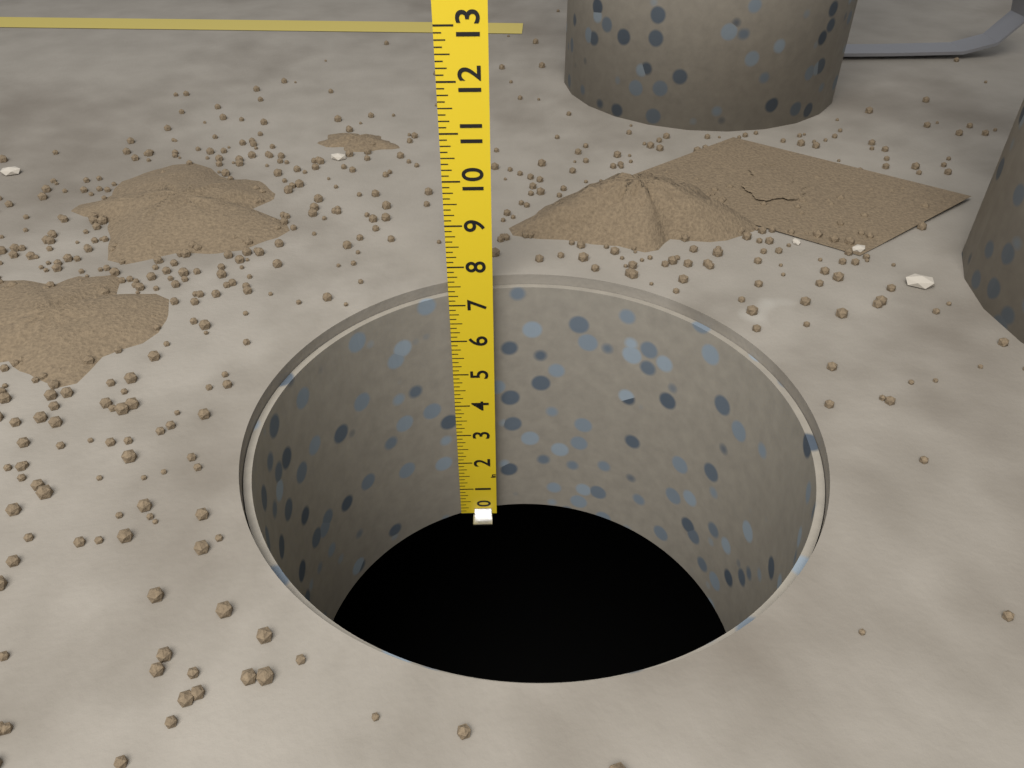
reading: 7.250 in
